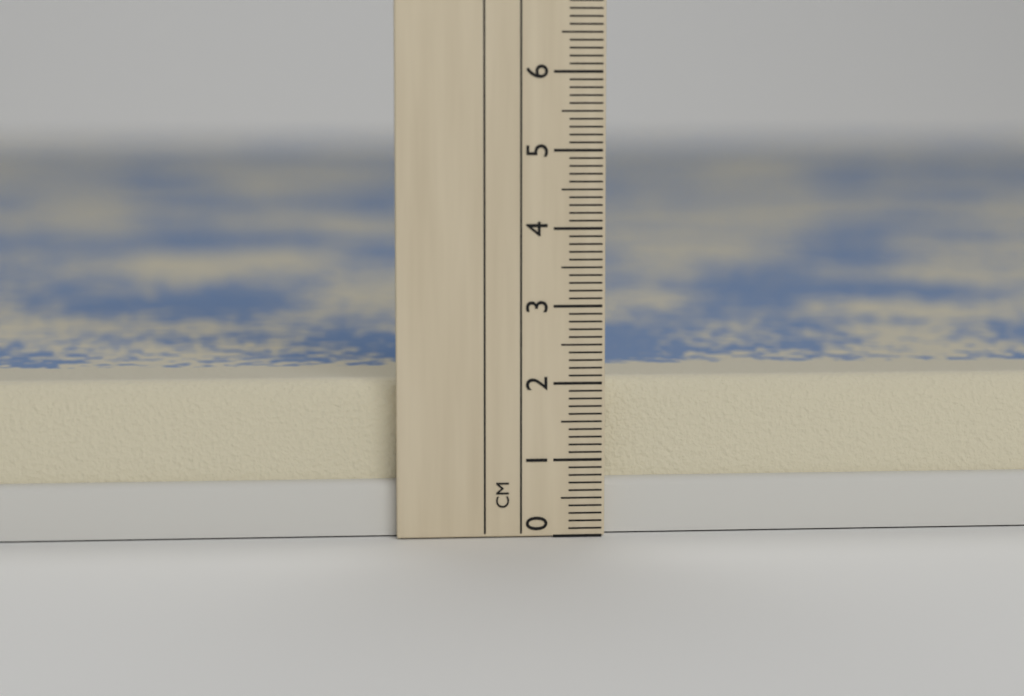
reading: 2.0 cm
